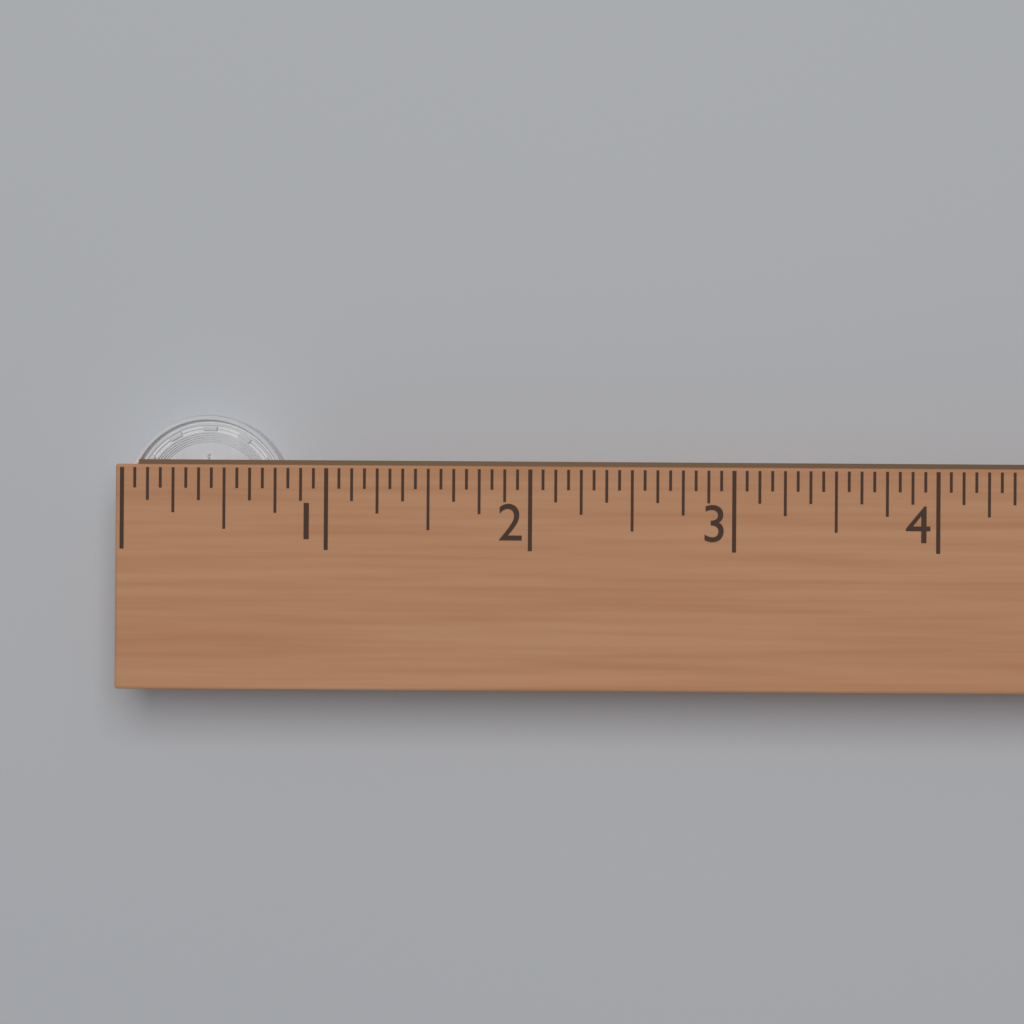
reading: 0.8125 (no unit)
